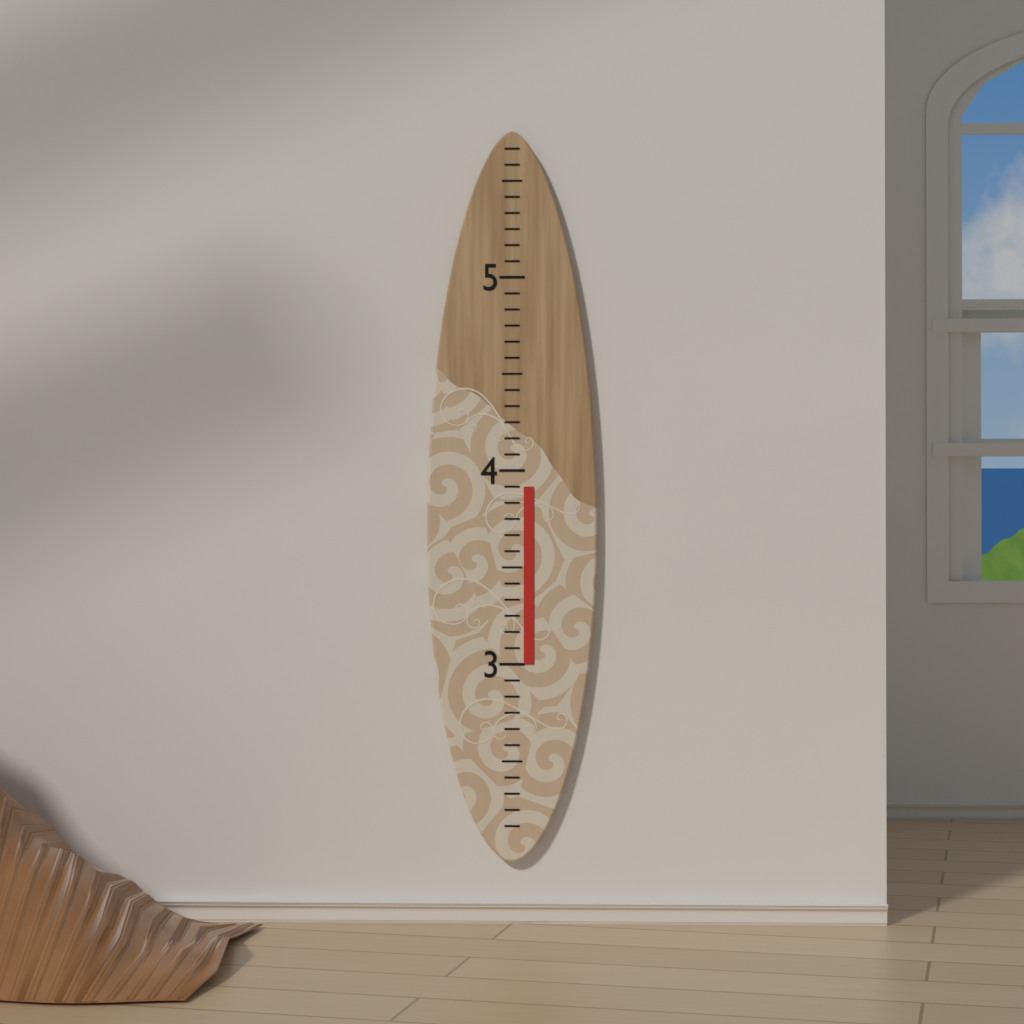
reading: 3.916666 (no unit)
